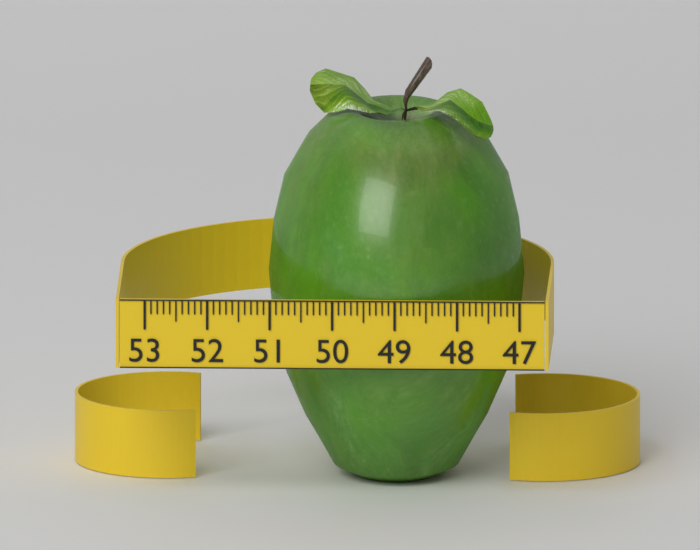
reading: 51.1 (no unit)
